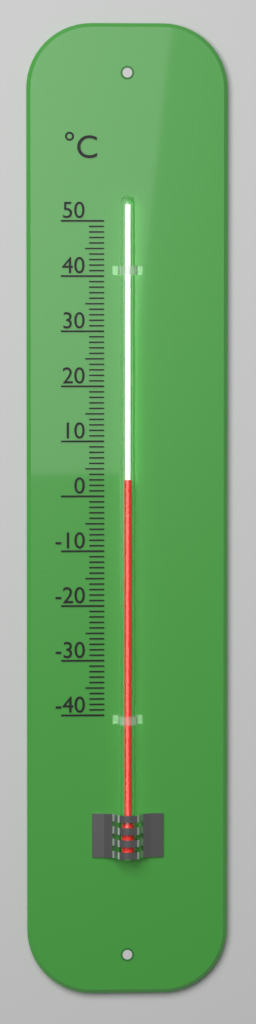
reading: 3 °C
